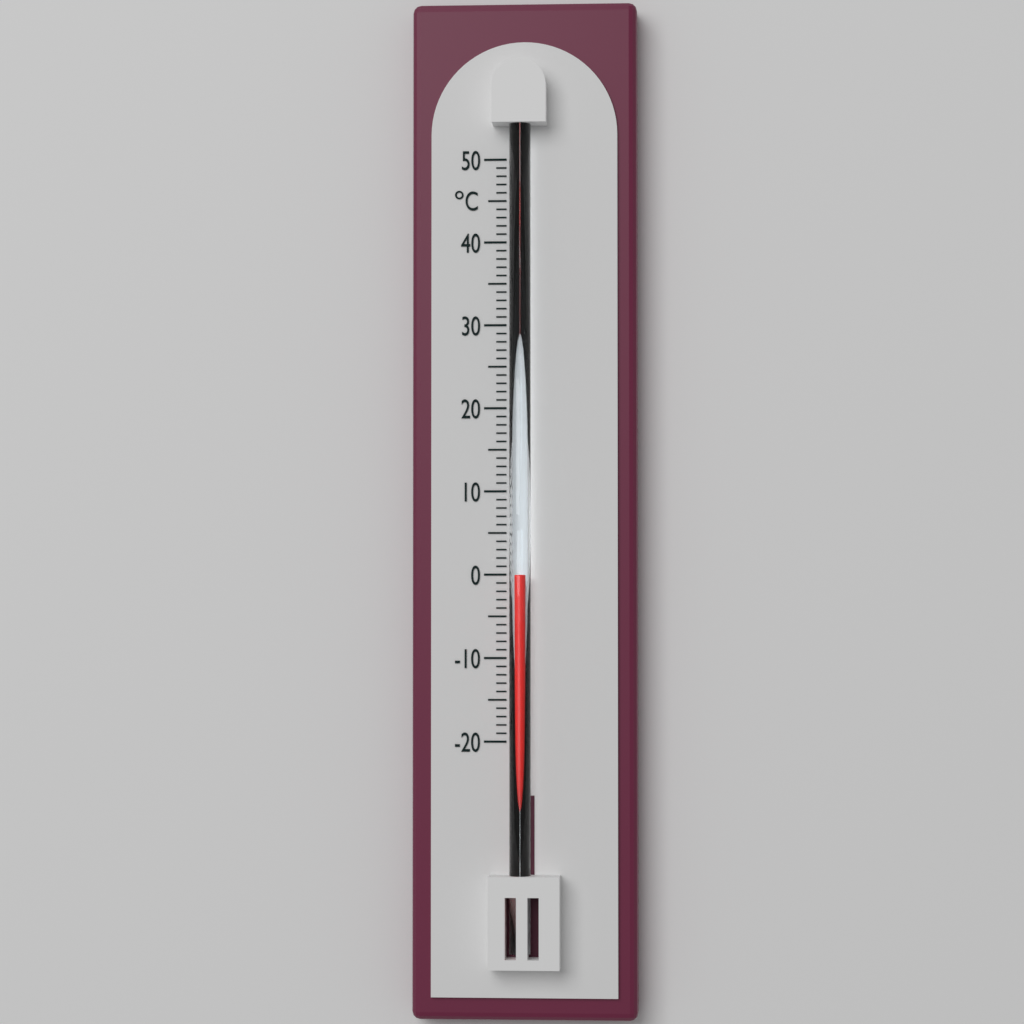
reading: 0 °C
